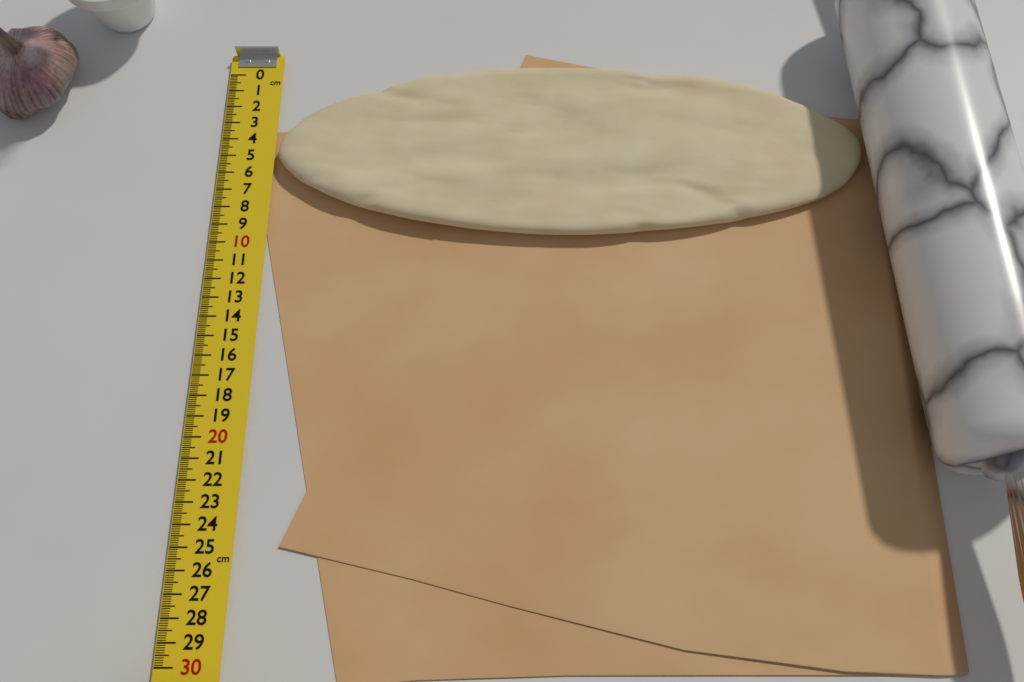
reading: 9.8 cm
